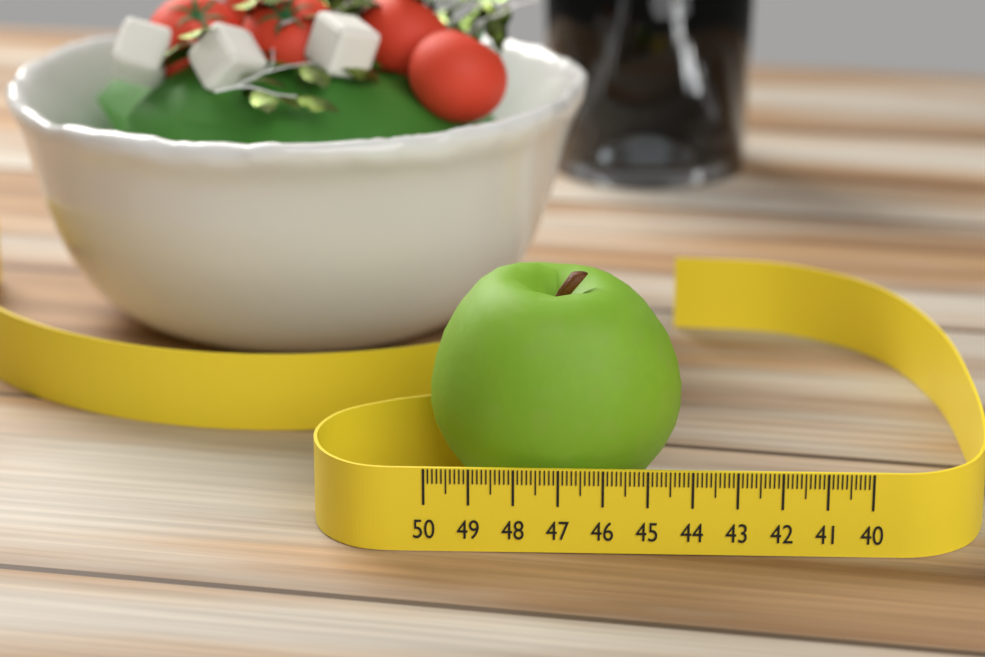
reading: 44.2 (no unit)
